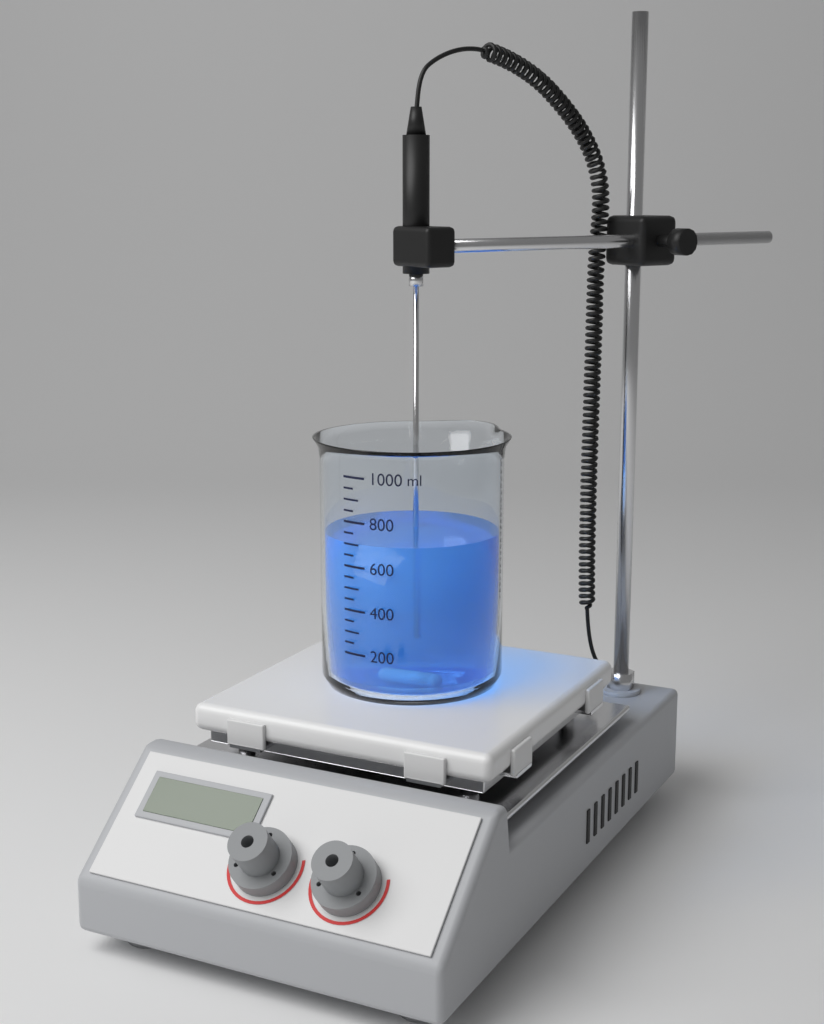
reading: 700 ml
